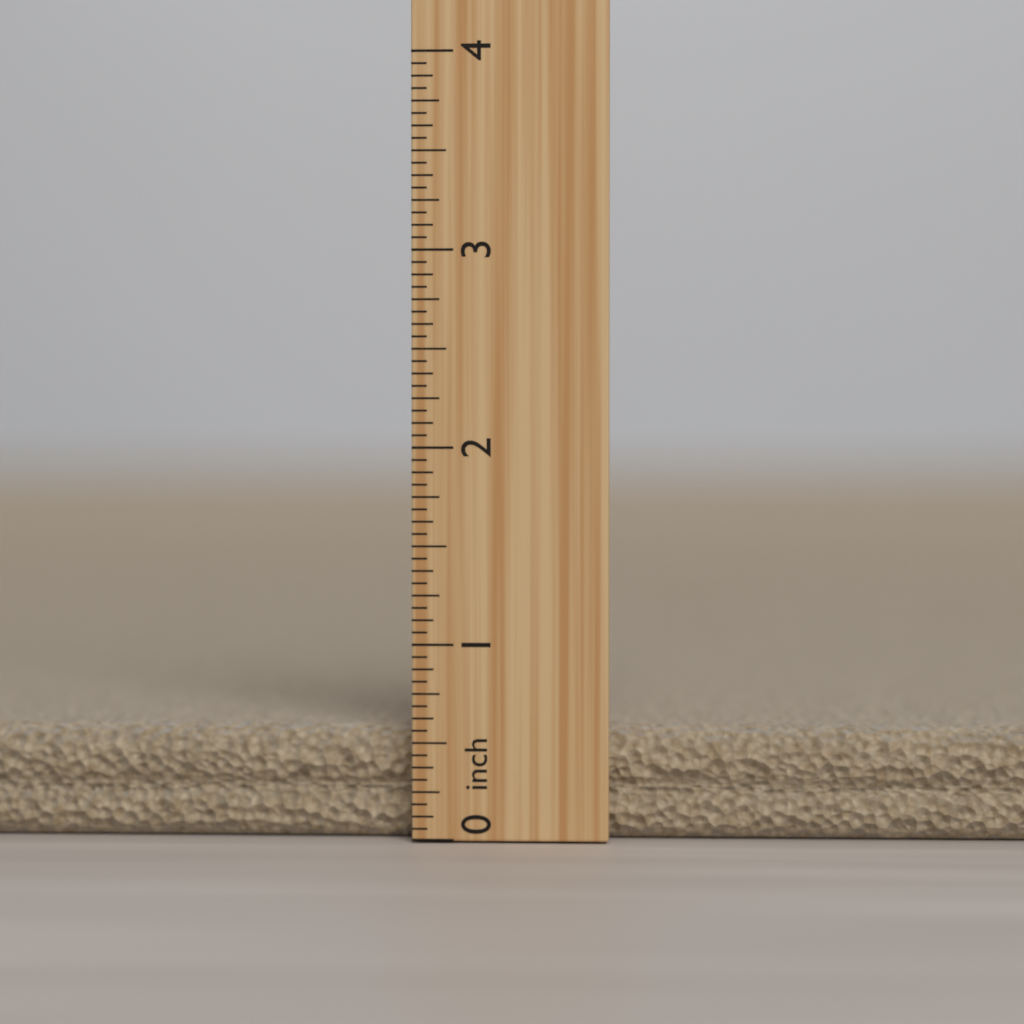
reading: 0.5625 inch
